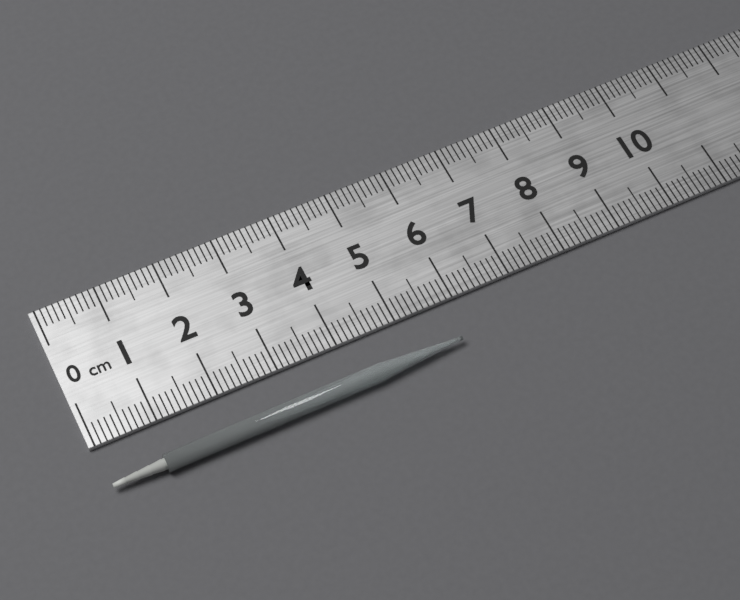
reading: 5.8 cm
